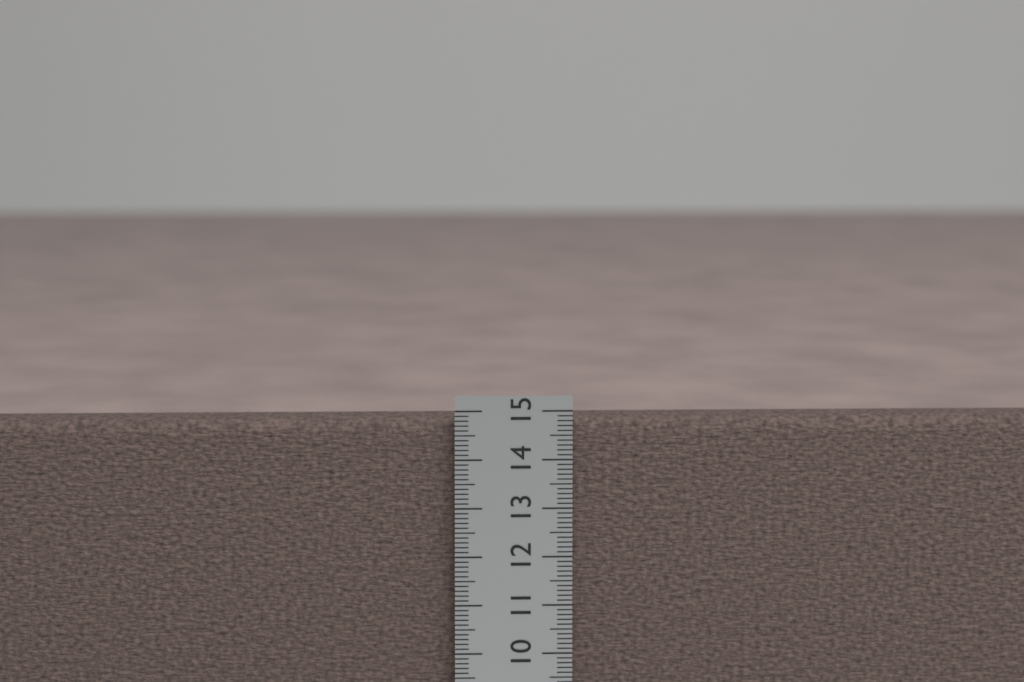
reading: 14.8 cm
